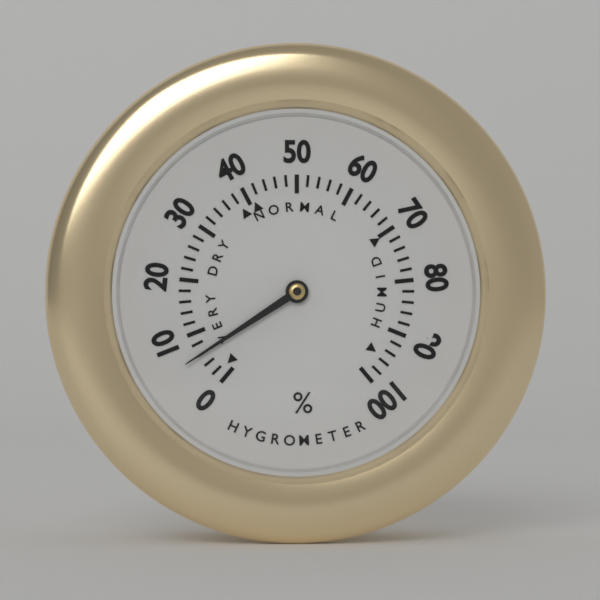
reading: 6 %
